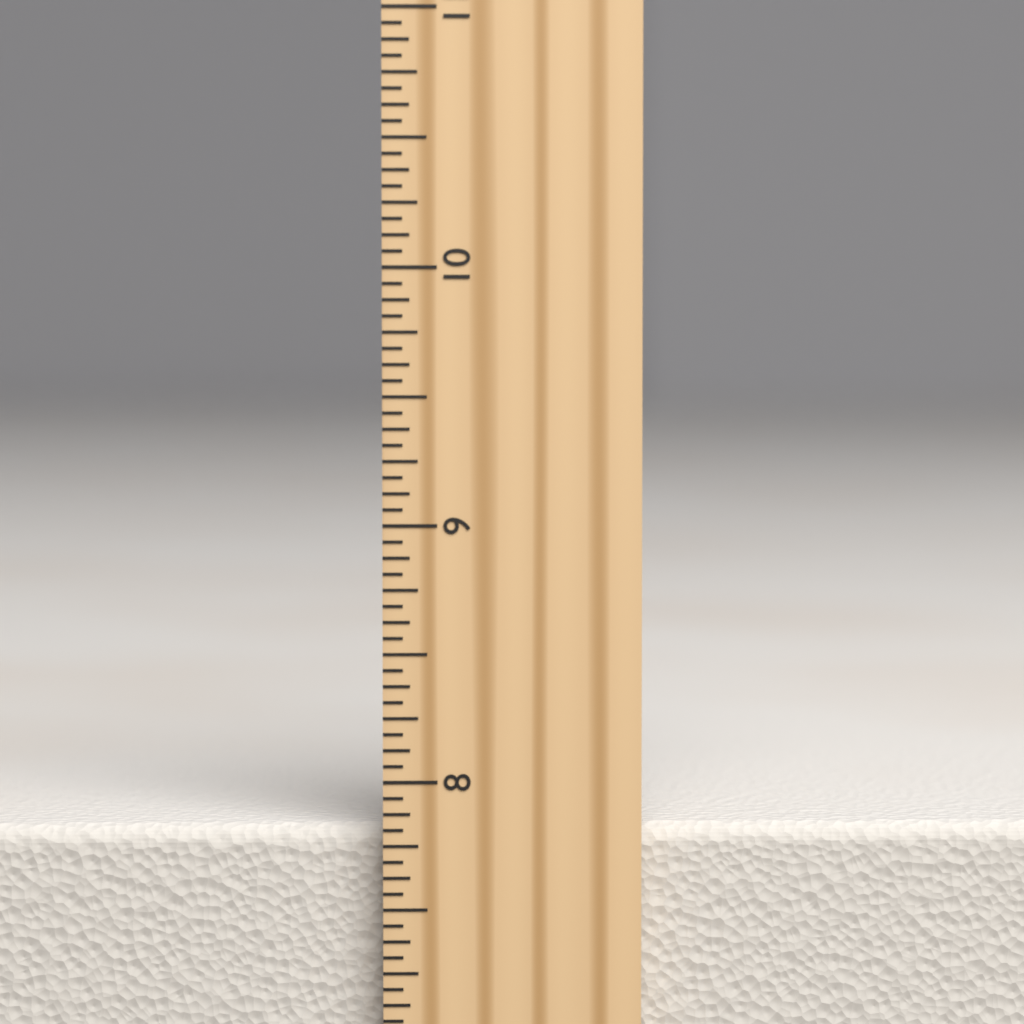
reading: 7.8125 inch
